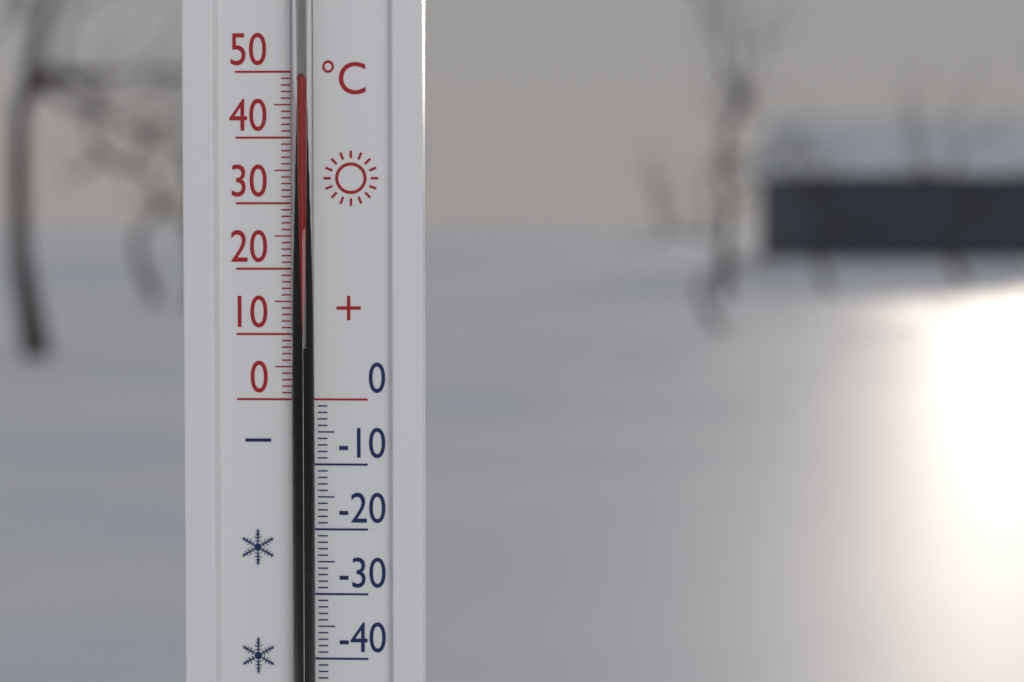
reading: 49 °C
